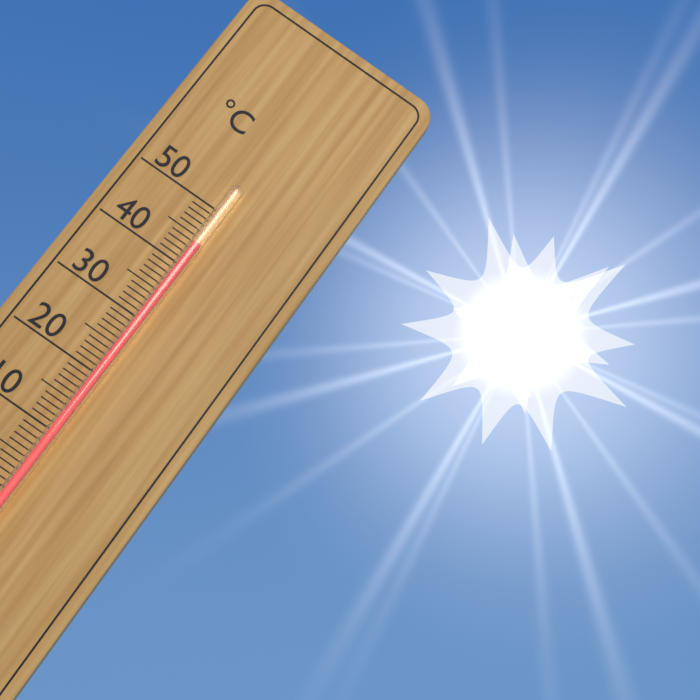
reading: 44 °C
